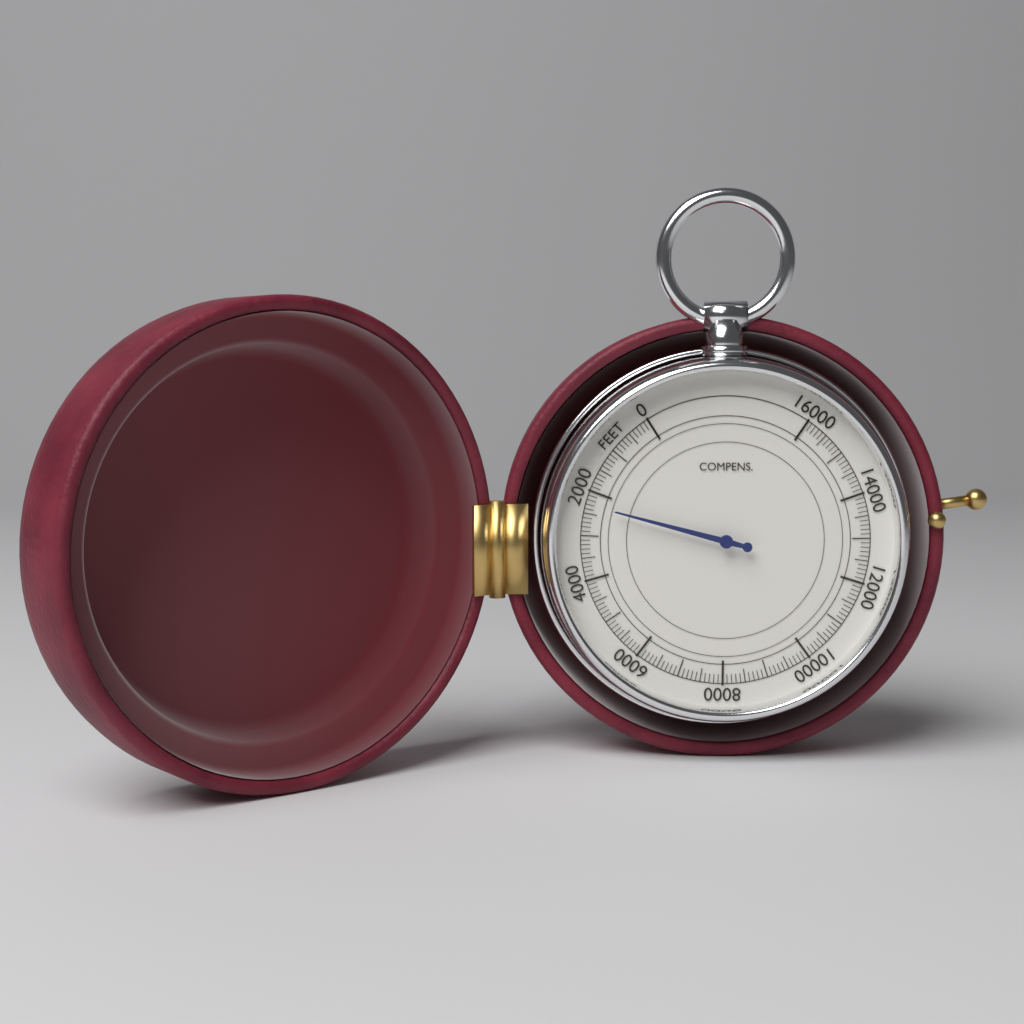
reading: 2300 feet
